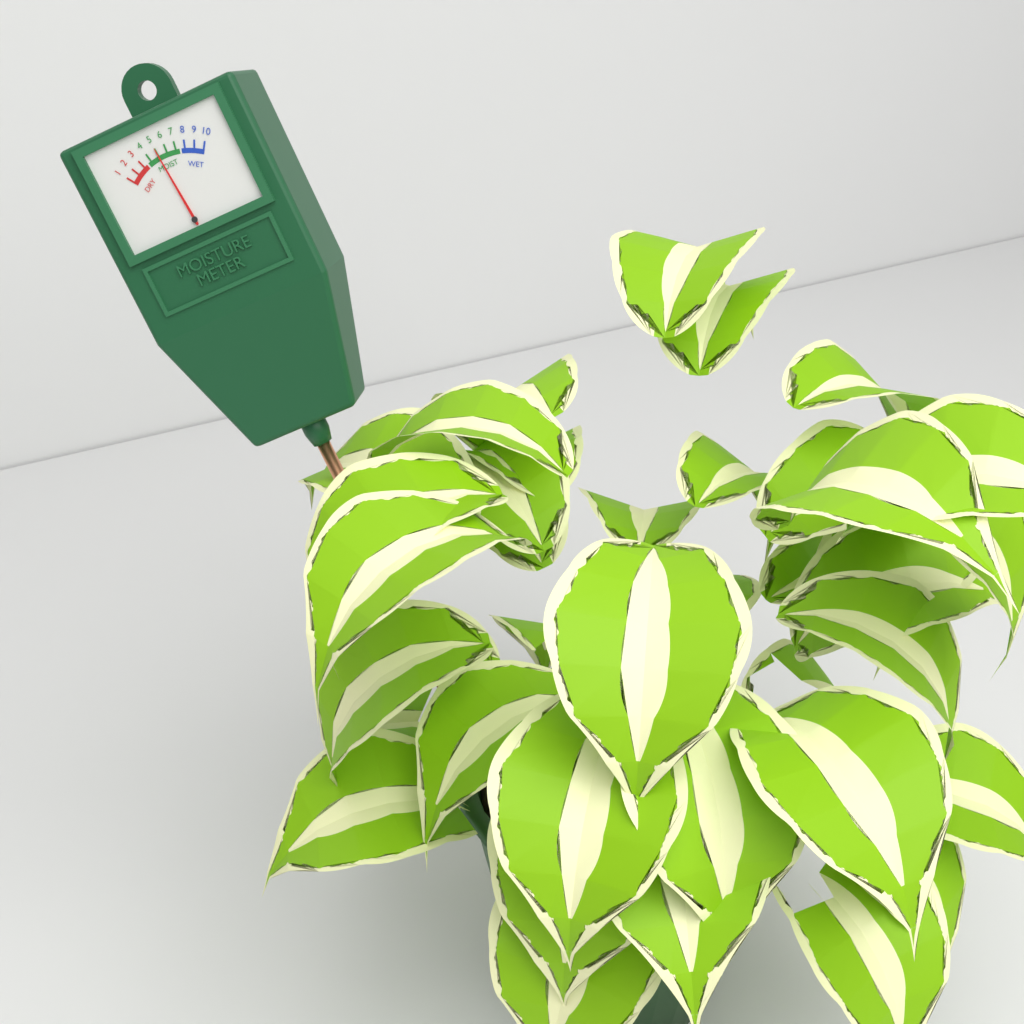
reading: 5 (no unit)
